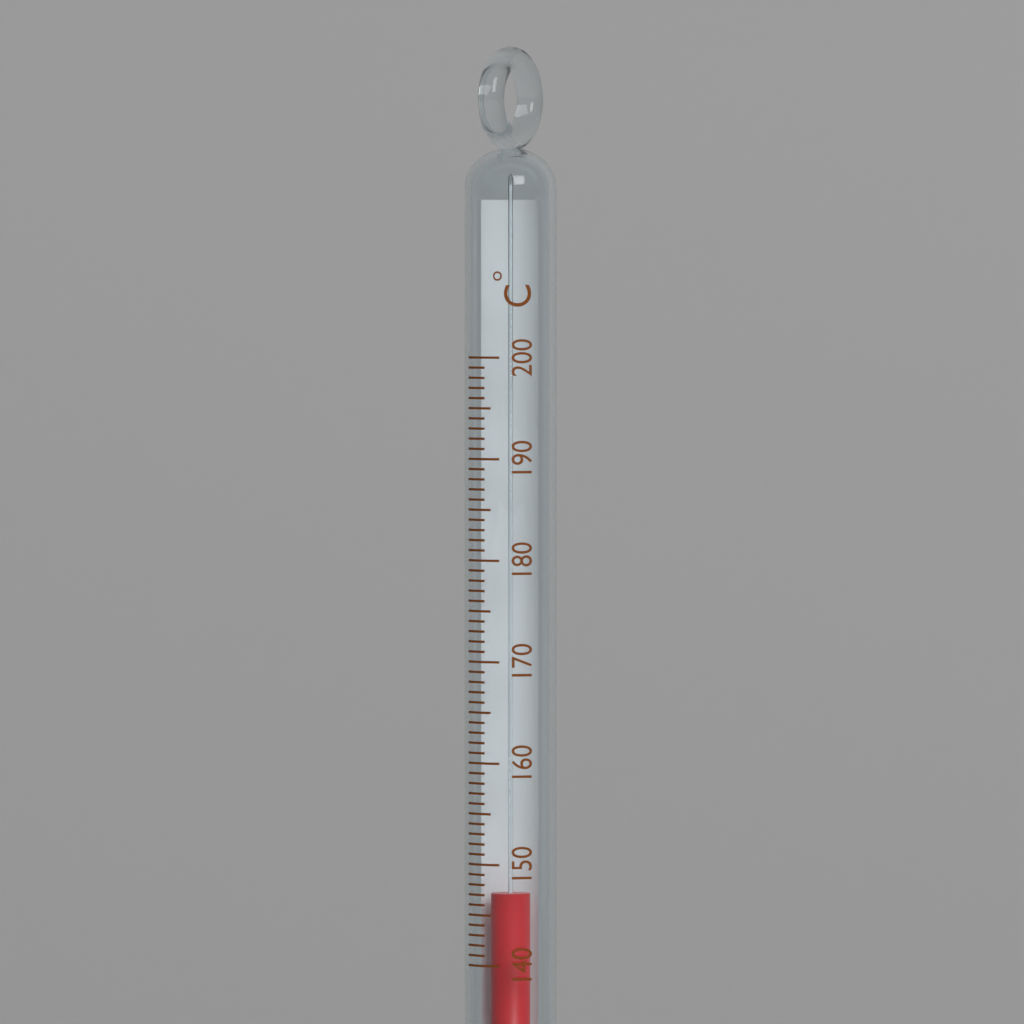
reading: 147 °C
